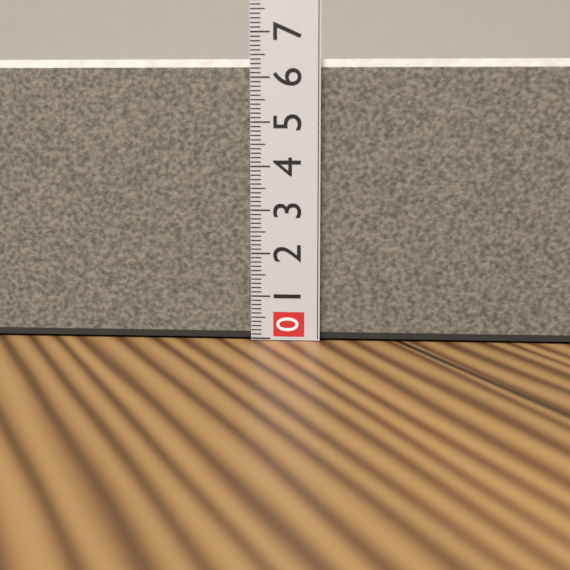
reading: 6.4 (no unit)
